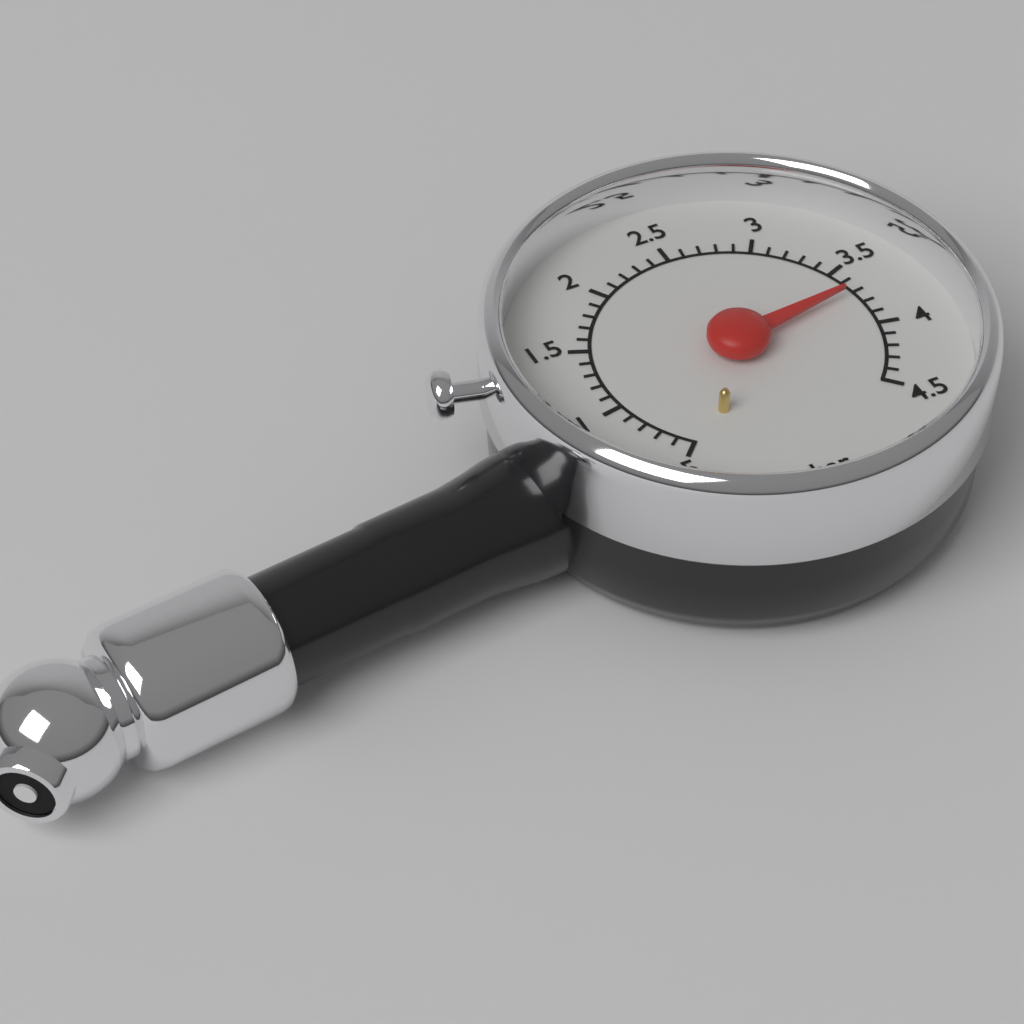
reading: 3.7 bar
